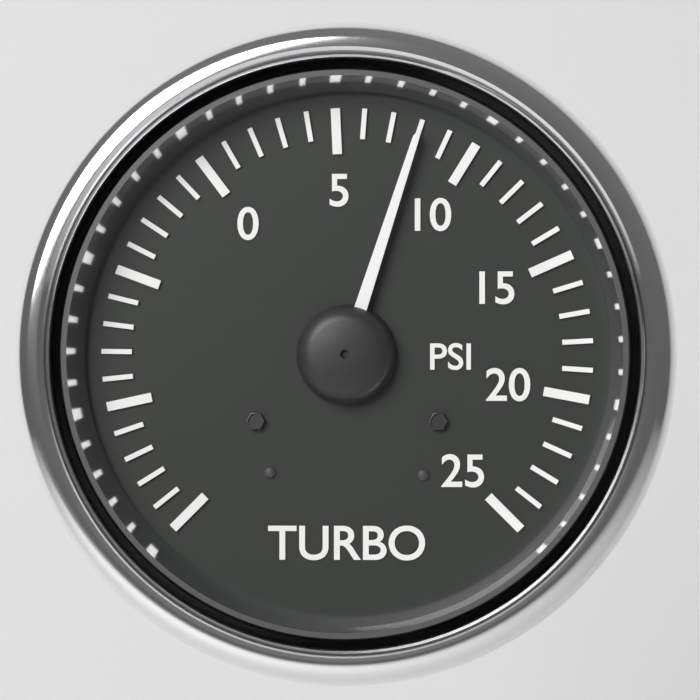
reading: 8 psi
